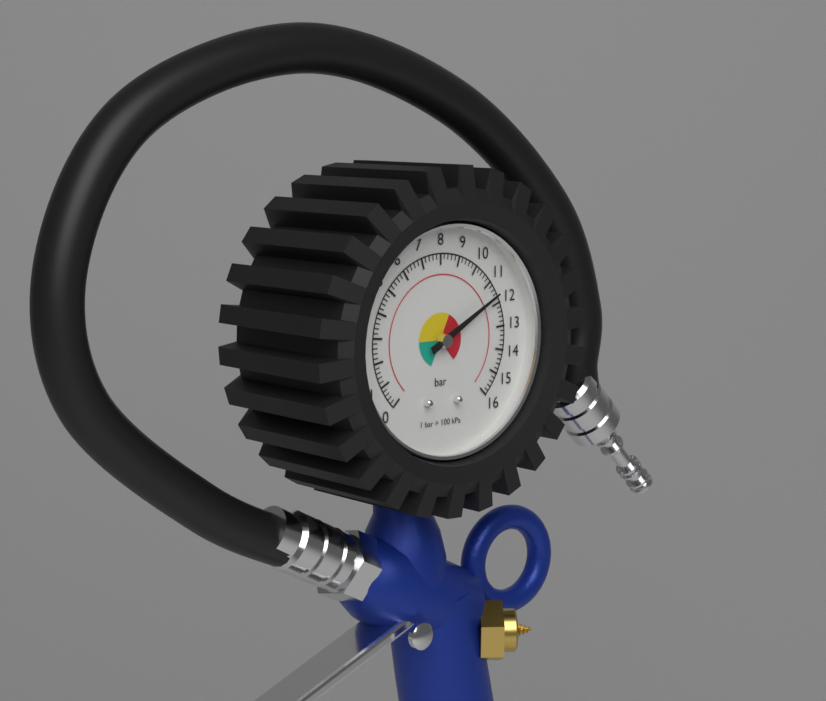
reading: 11.6 bar
